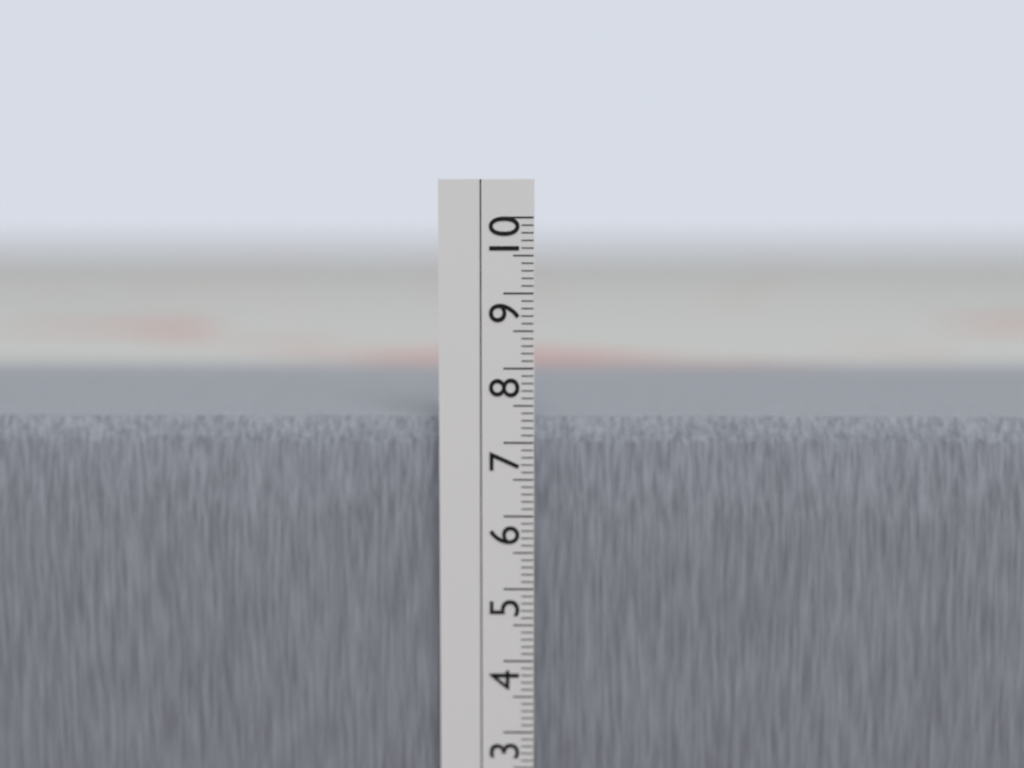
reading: 7.3 cm
